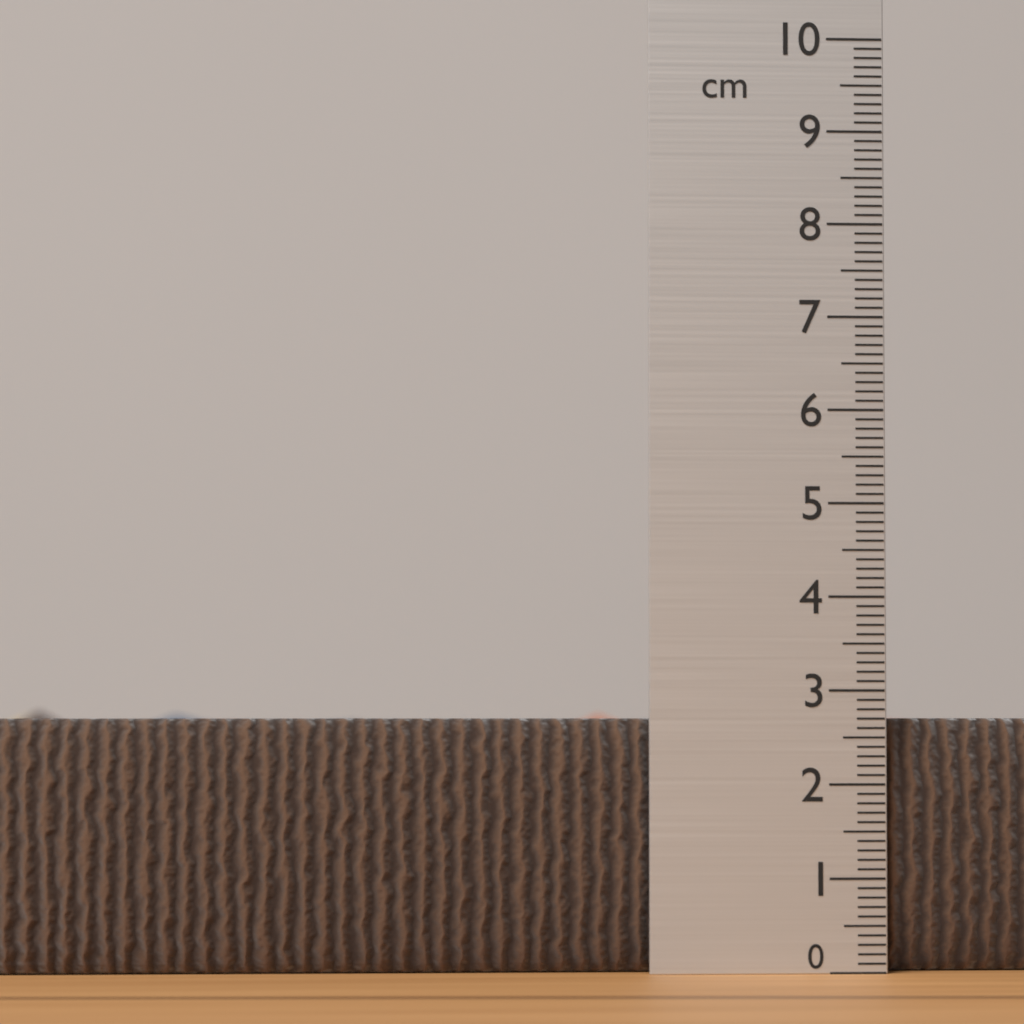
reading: 2.7 cm
